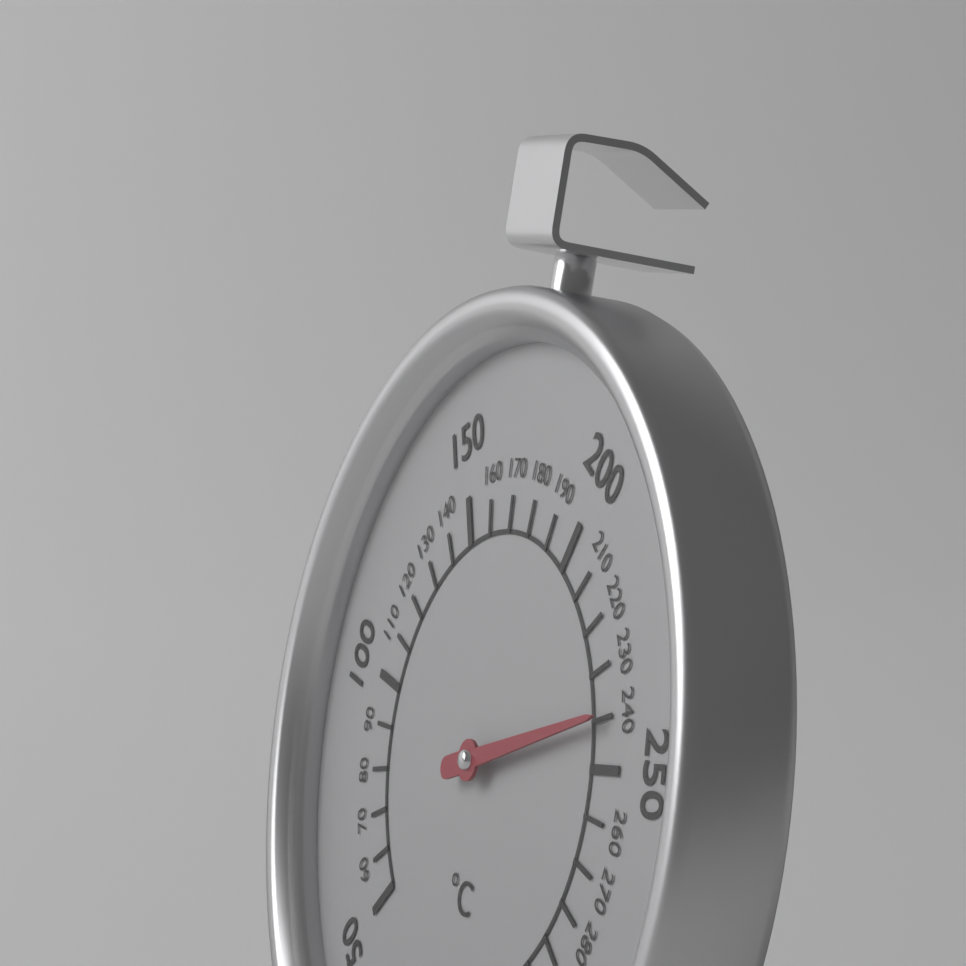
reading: 240 °C
